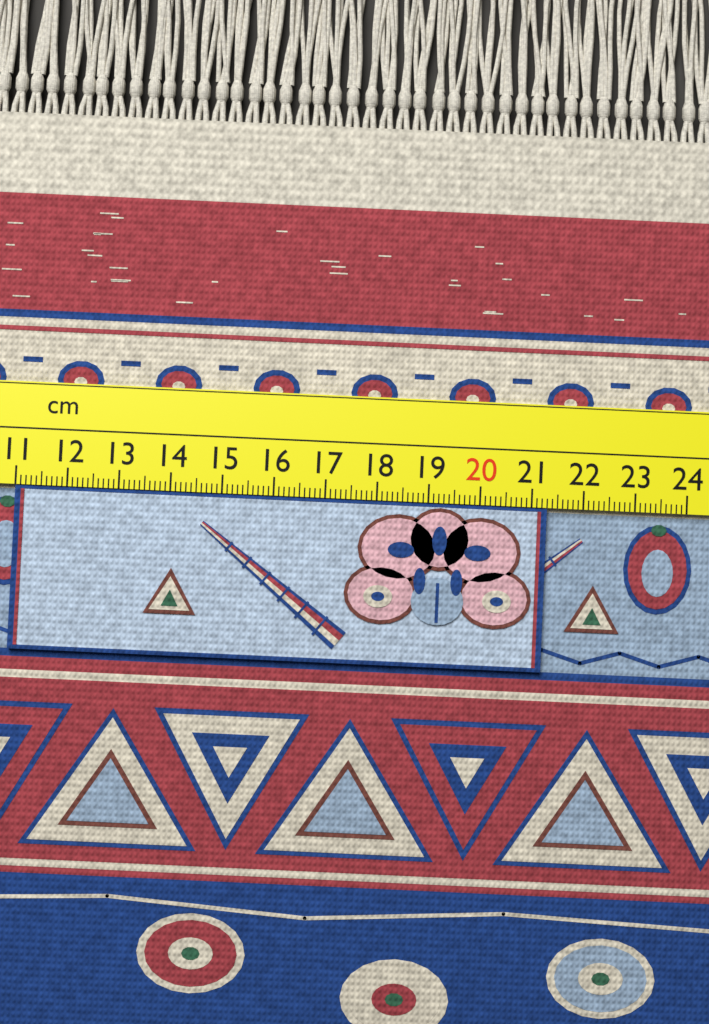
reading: 21.3 cm
